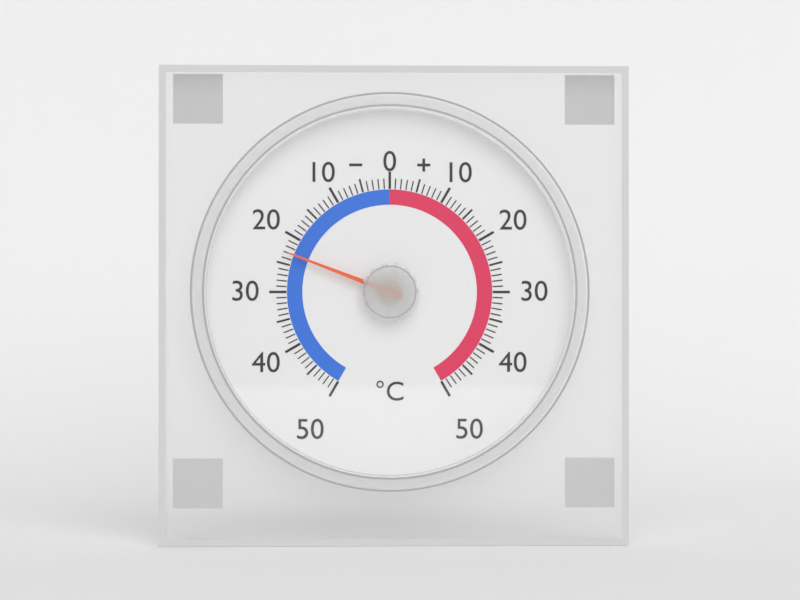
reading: -23 °C
